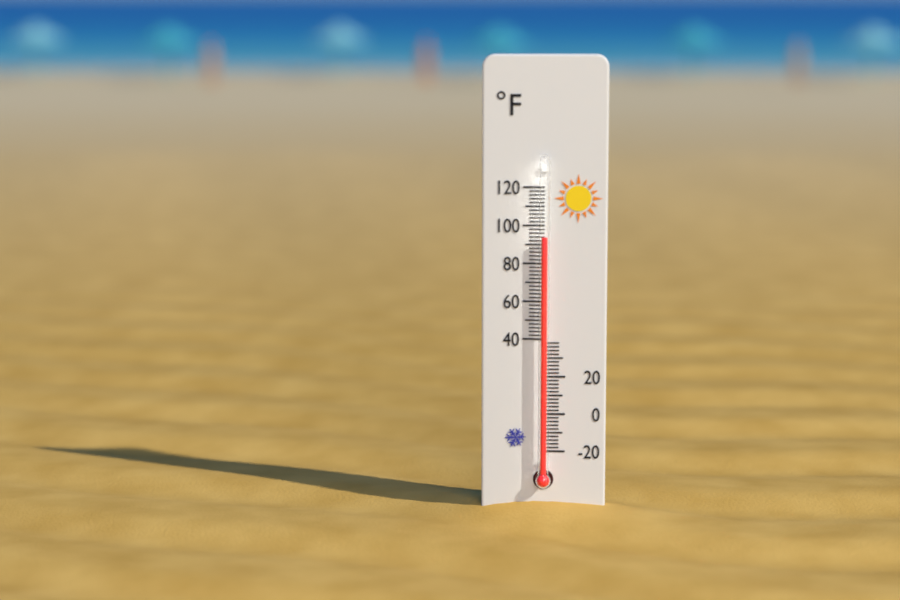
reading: 94 °F
